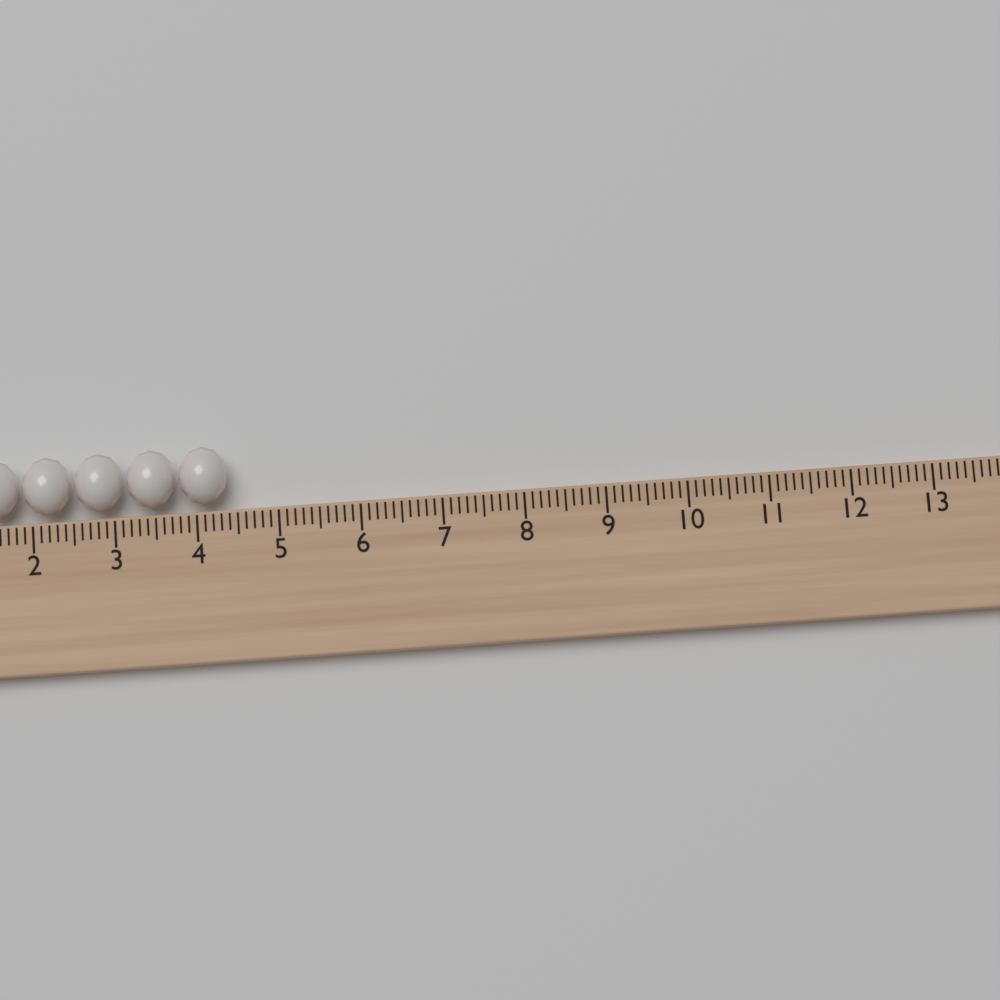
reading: 4.4 (no unit)
